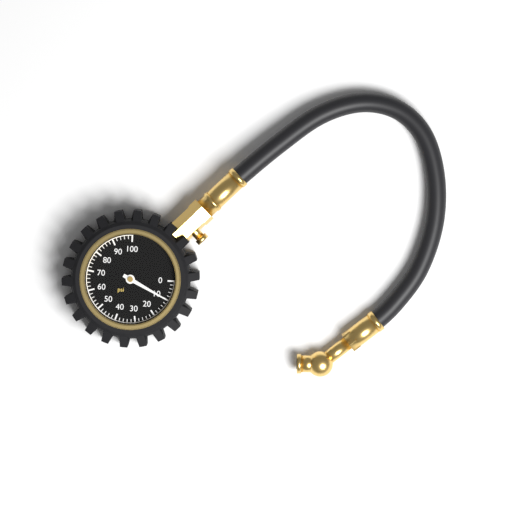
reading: 10 psi
